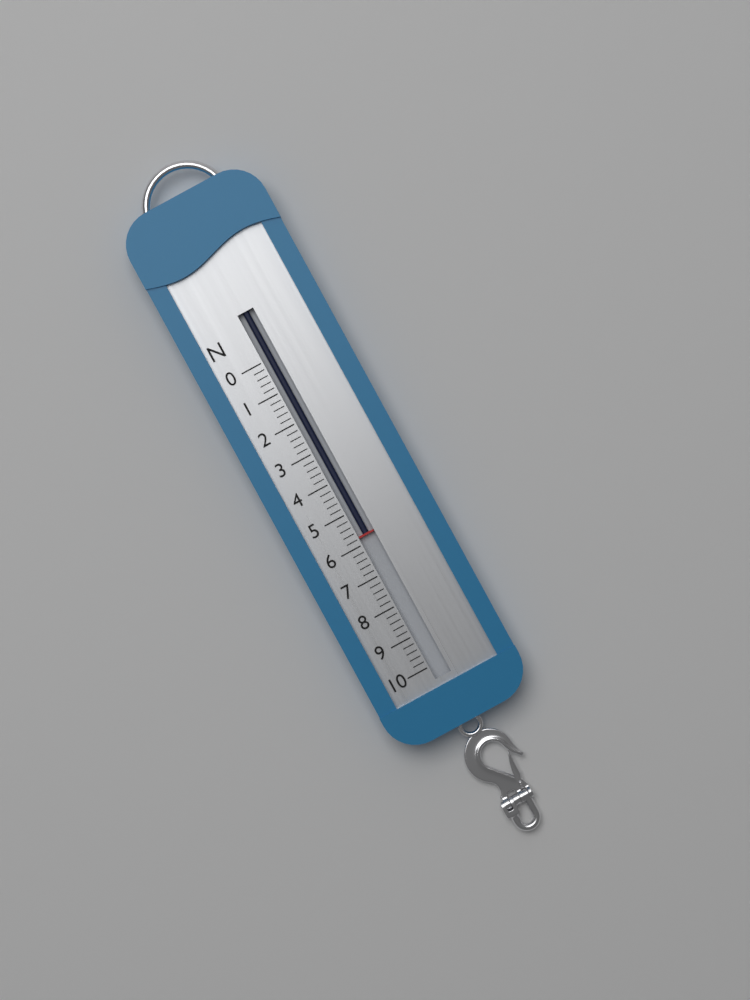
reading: 5.8 N
